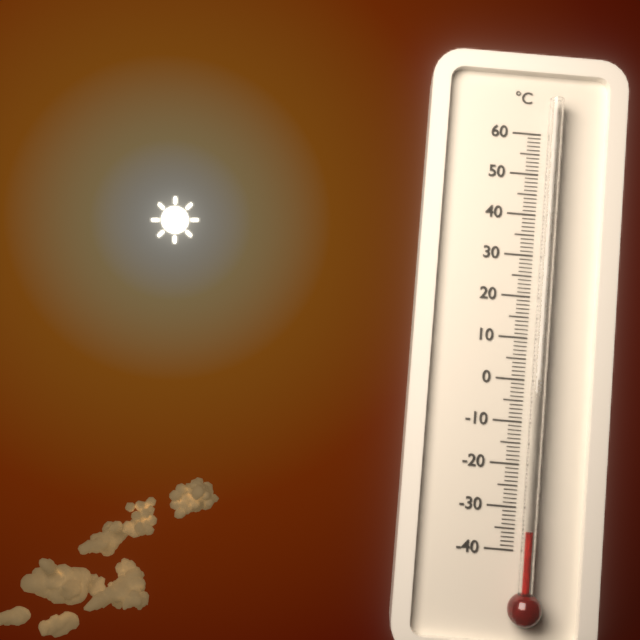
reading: -35 °C
